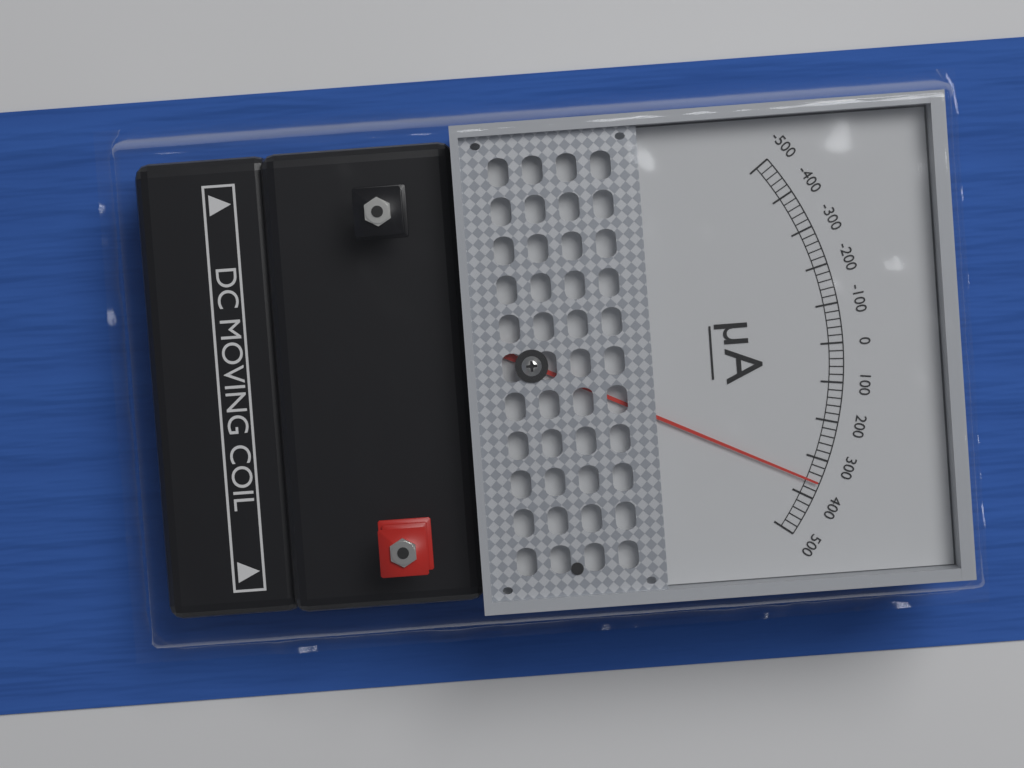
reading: 360 µA
